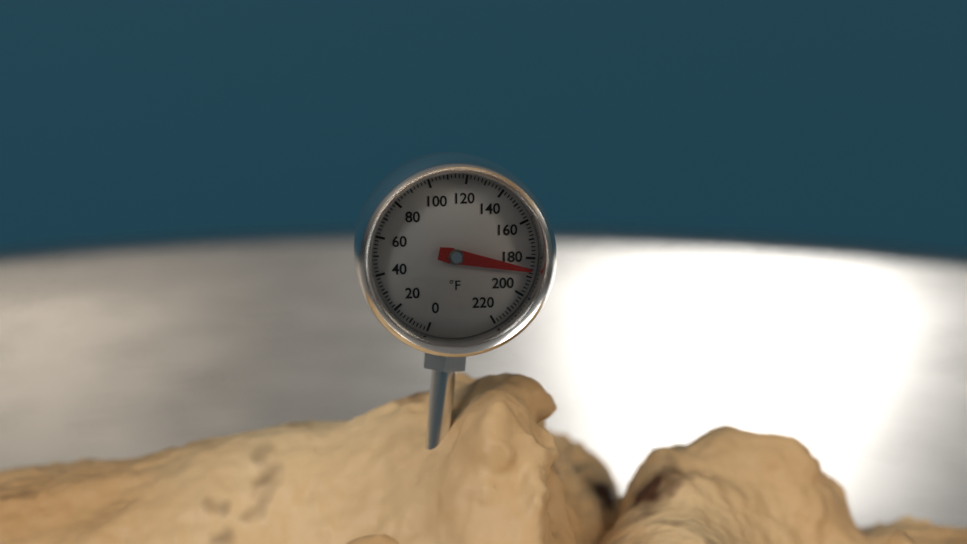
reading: 186 °F
